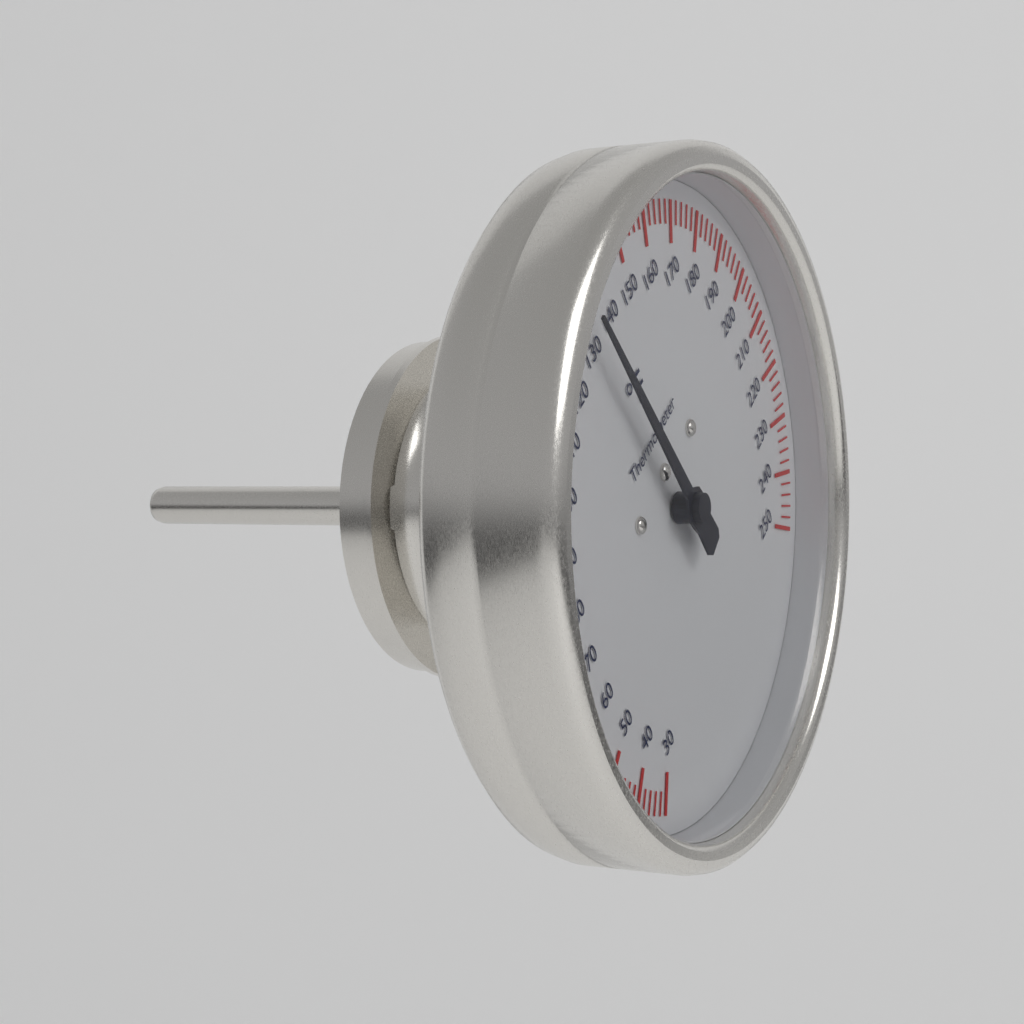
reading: 132 °F
